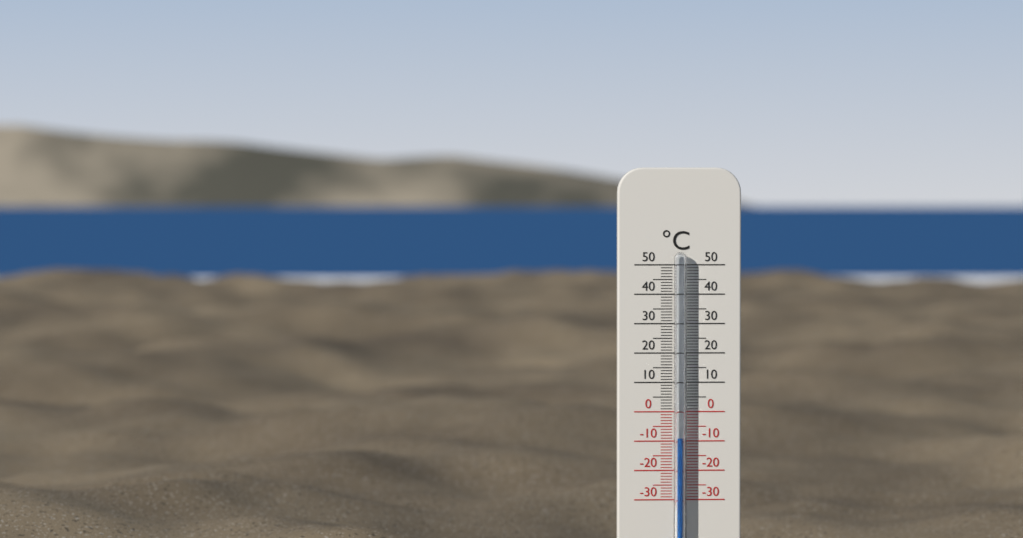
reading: -9 °C
